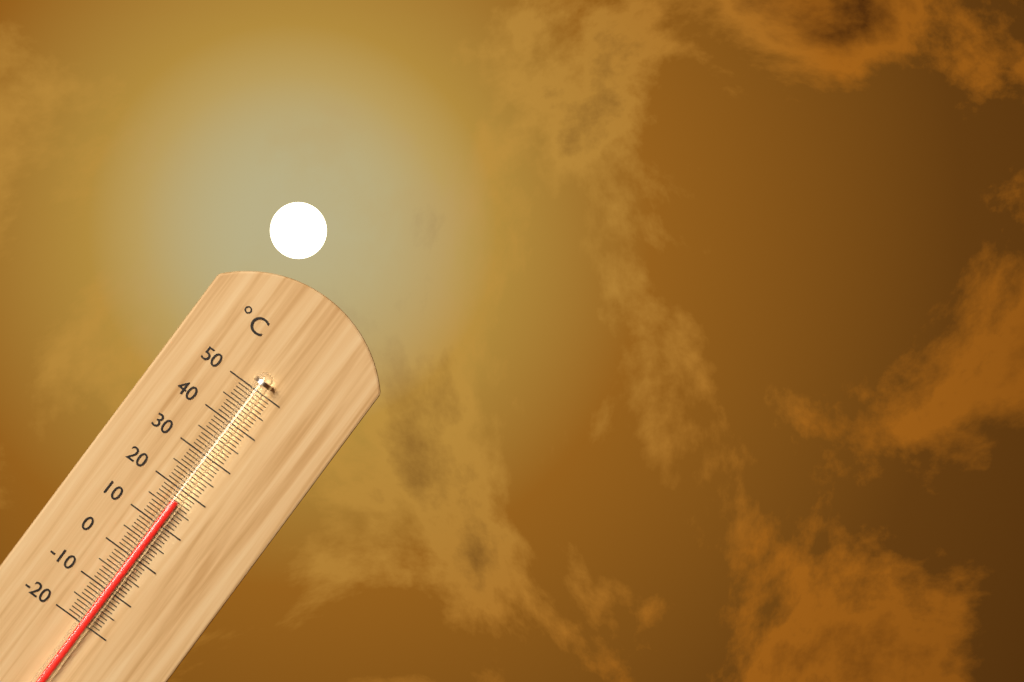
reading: 17 °C
